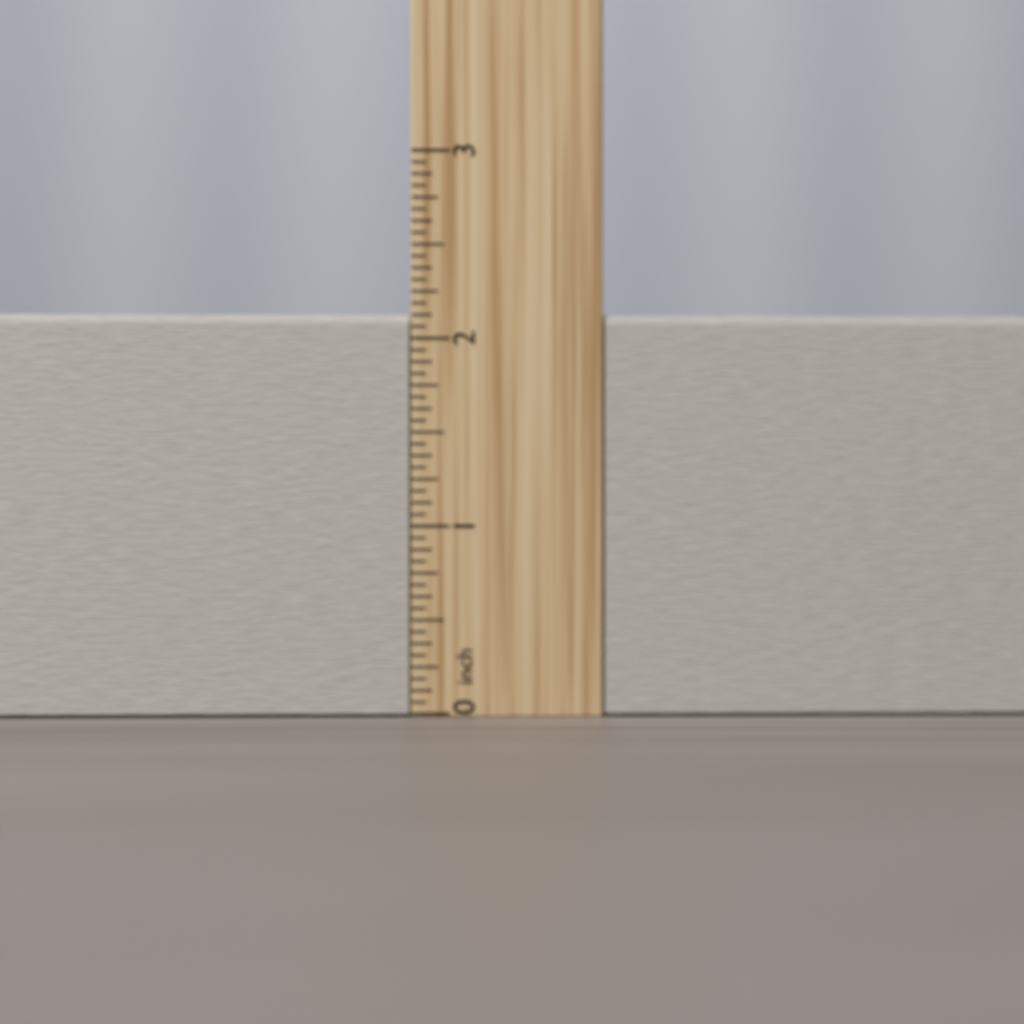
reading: 2.1250 inch
